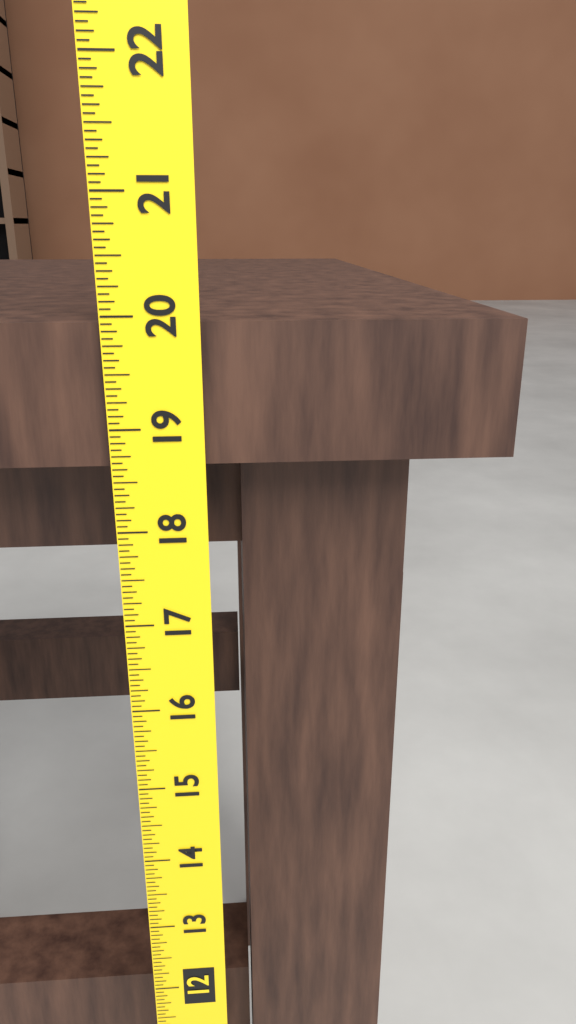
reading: 19.9375 (no unit)
